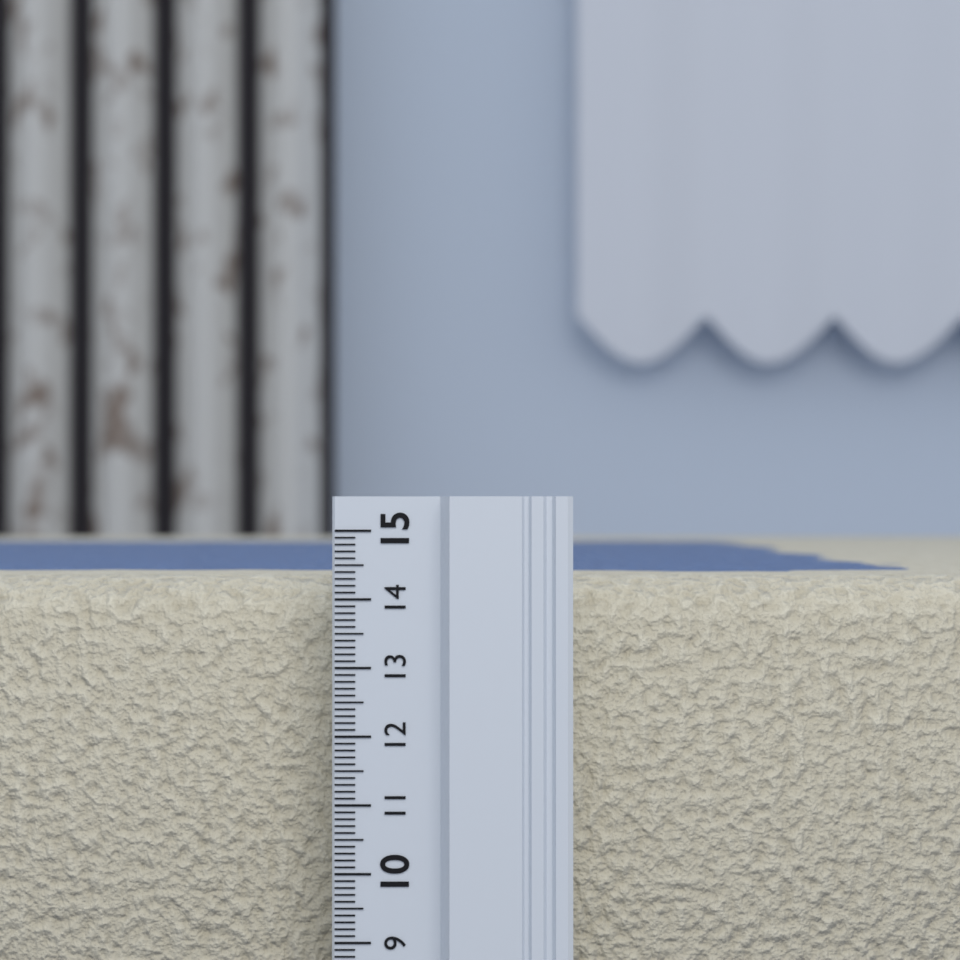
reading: 14.3 (no unit)
